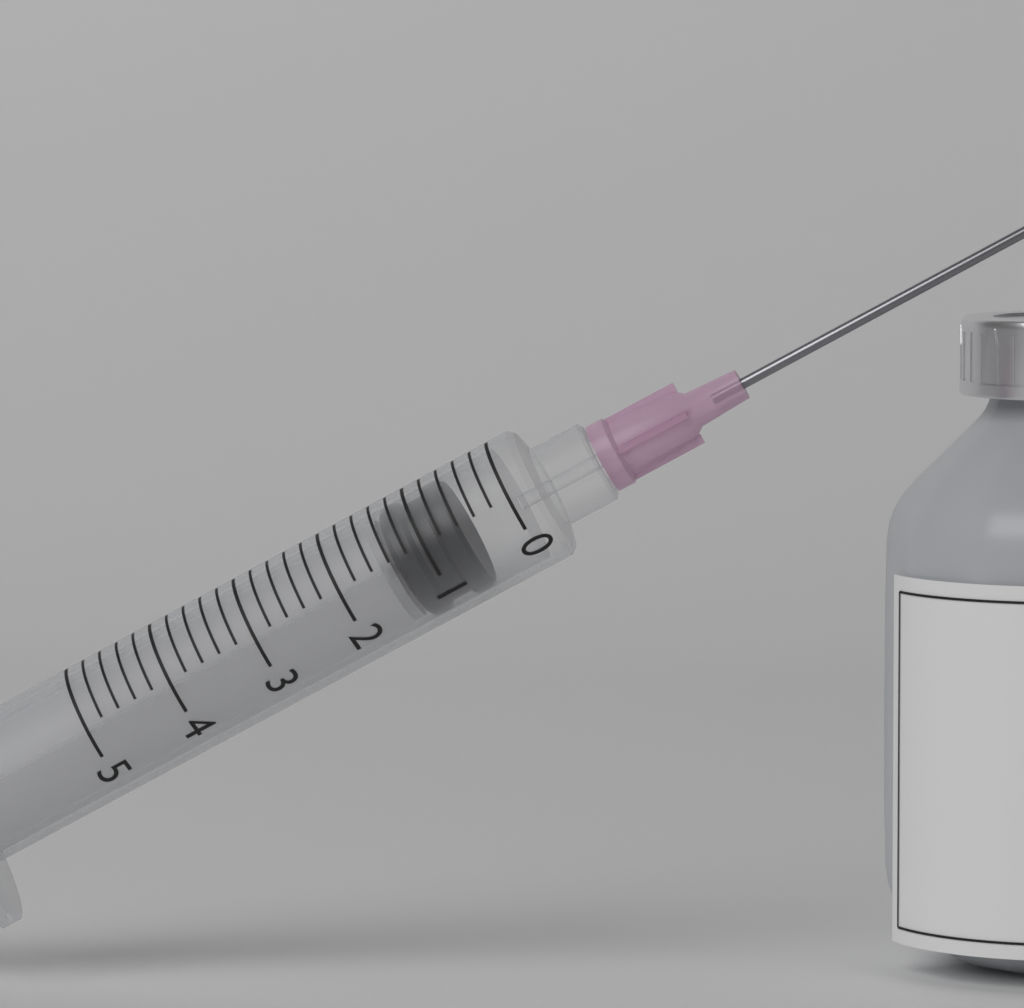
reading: 0.6 (no unit)
